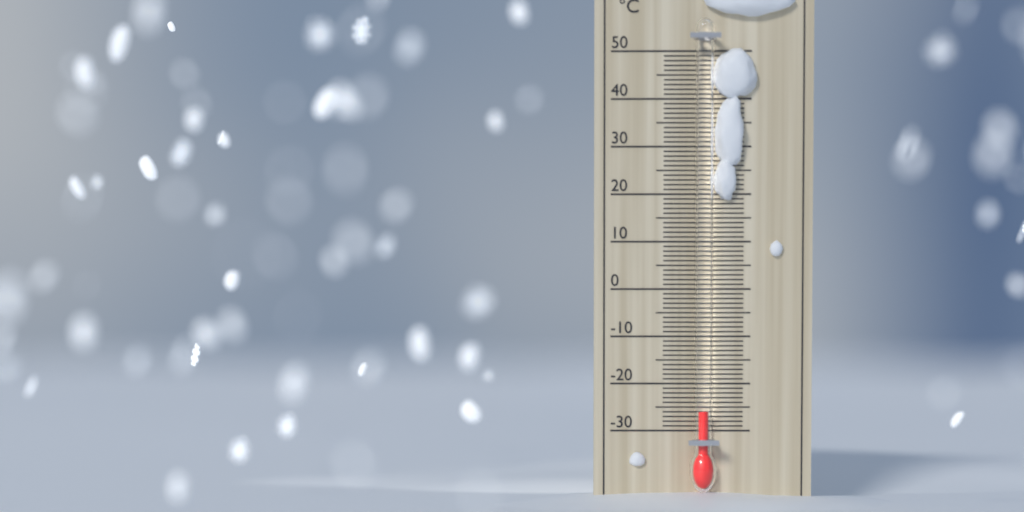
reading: -26 °C
